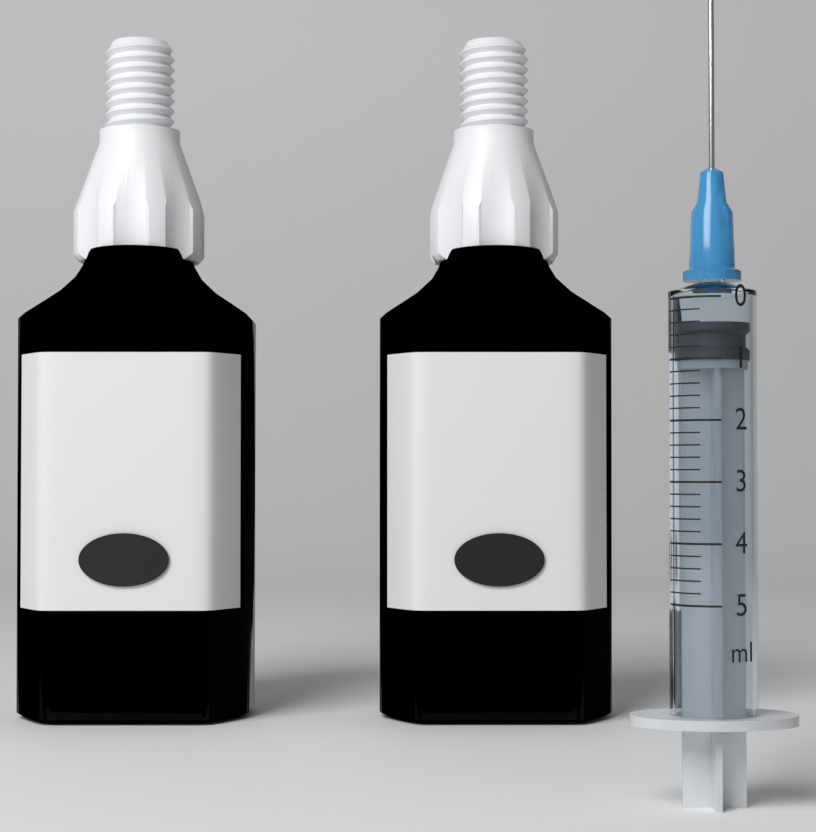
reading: 0.4 ml
